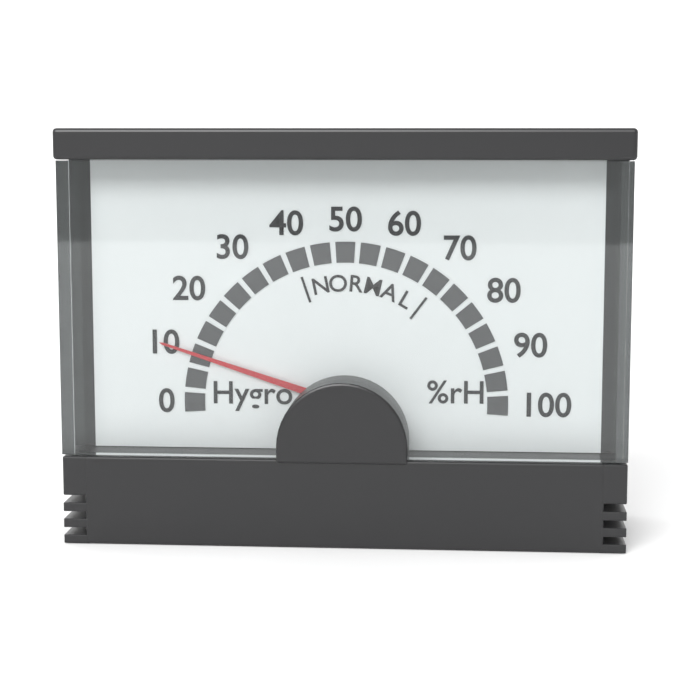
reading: 10 %rH
